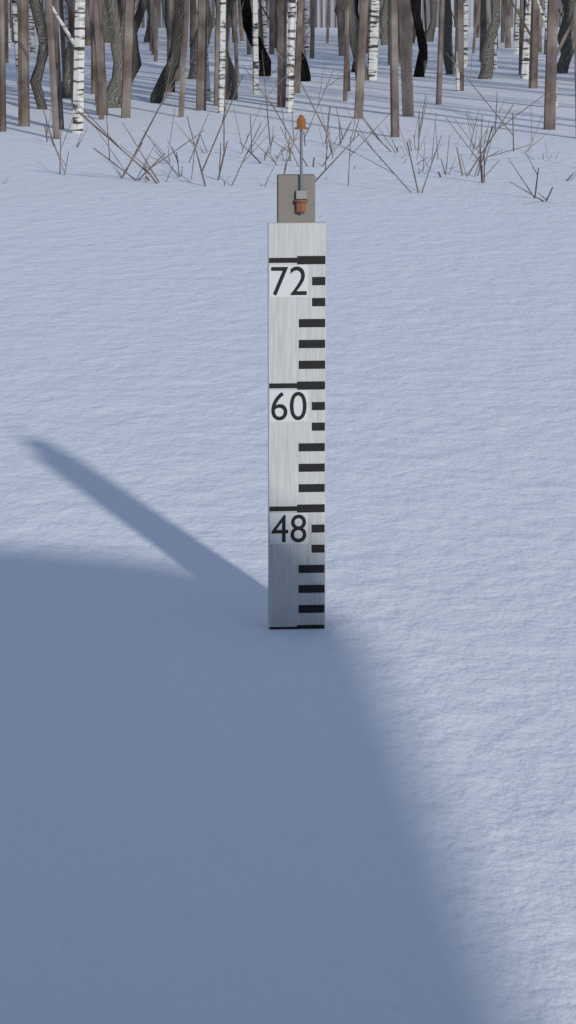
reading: 36 (no unit)
